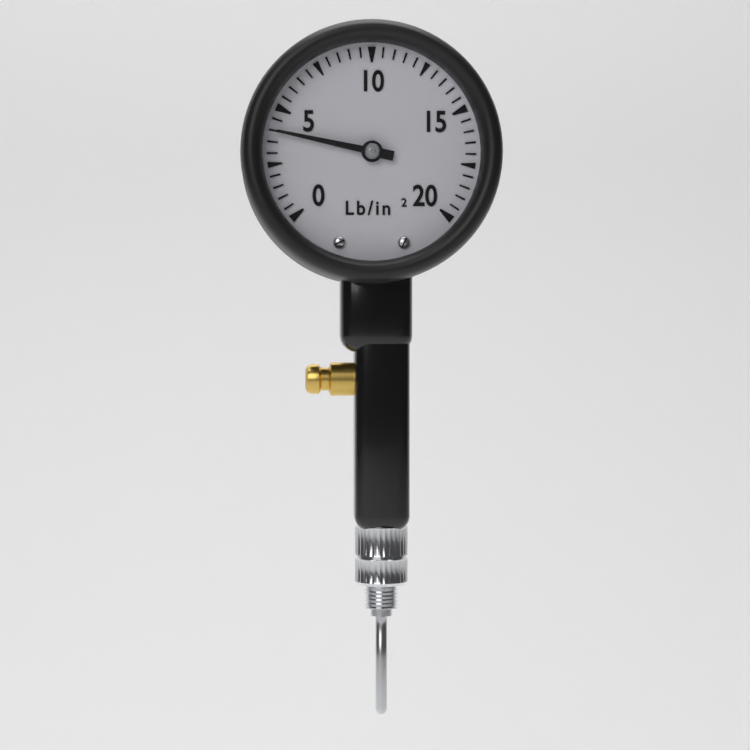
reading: 4.0 lb/in²
